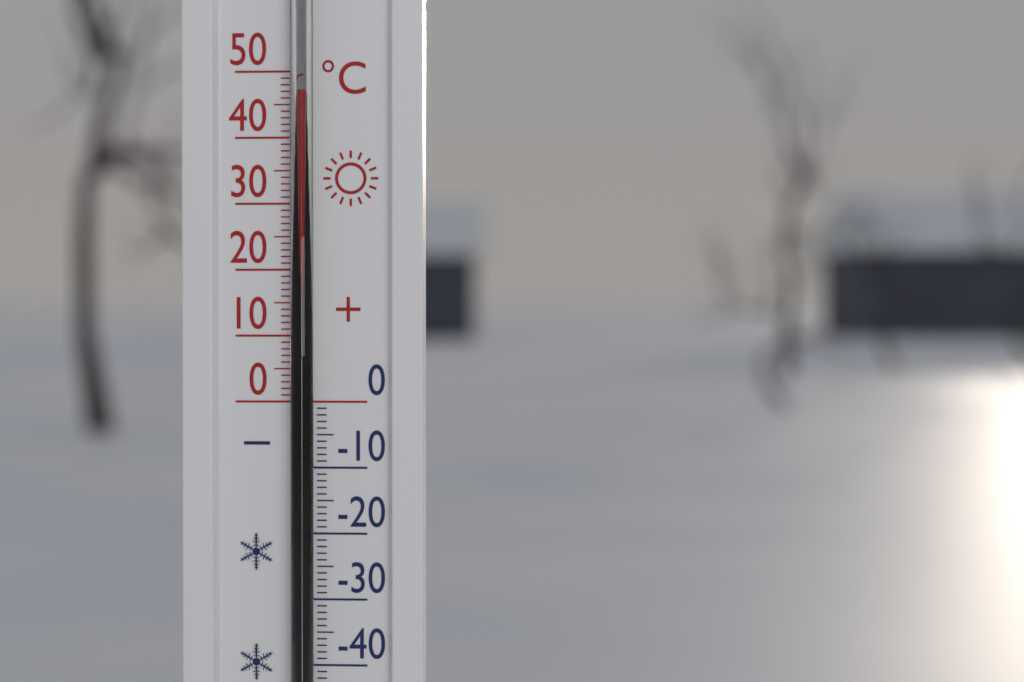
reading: 47 °C
